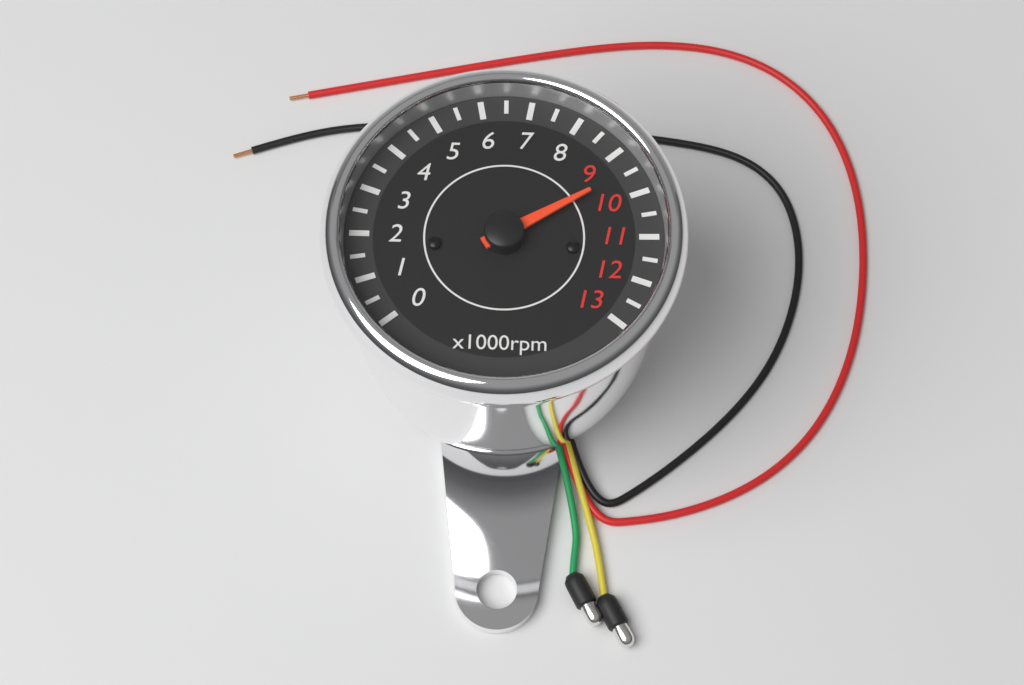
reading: 9500 rpm
